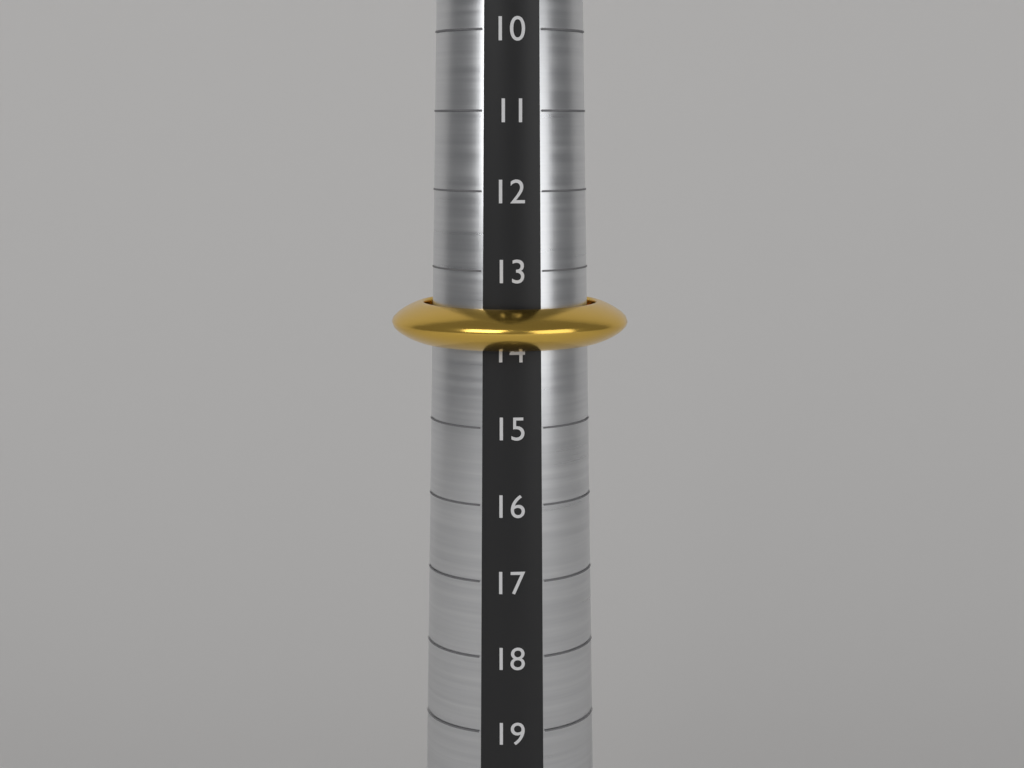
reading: 14 (no unit)
